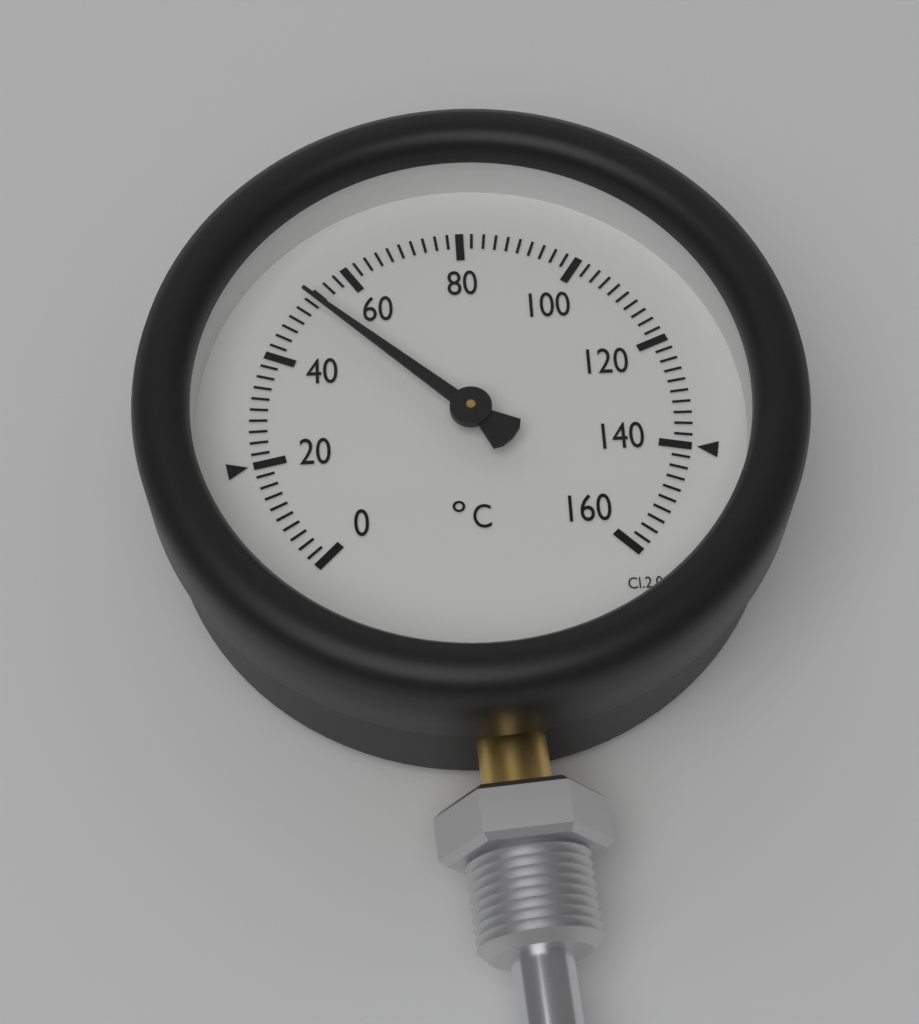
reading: 52 °C
